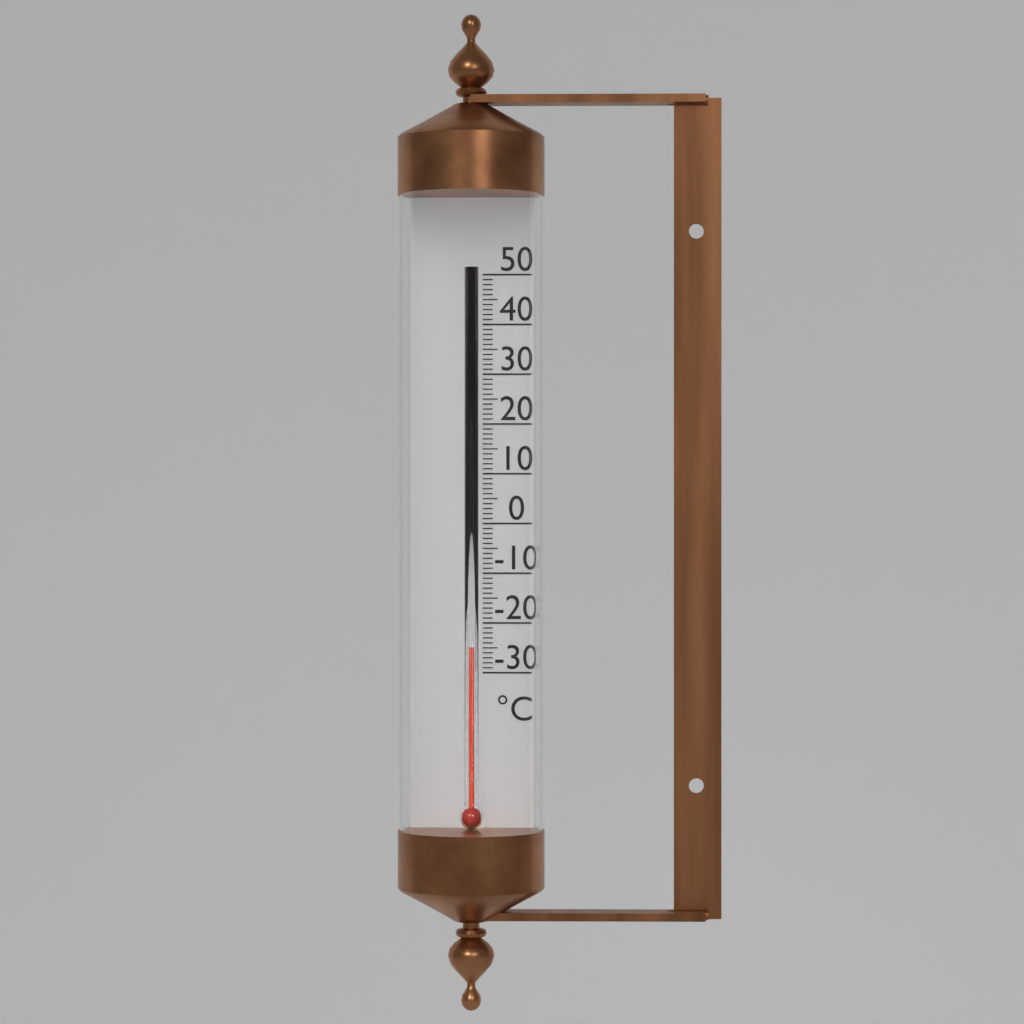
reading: -25 °C
